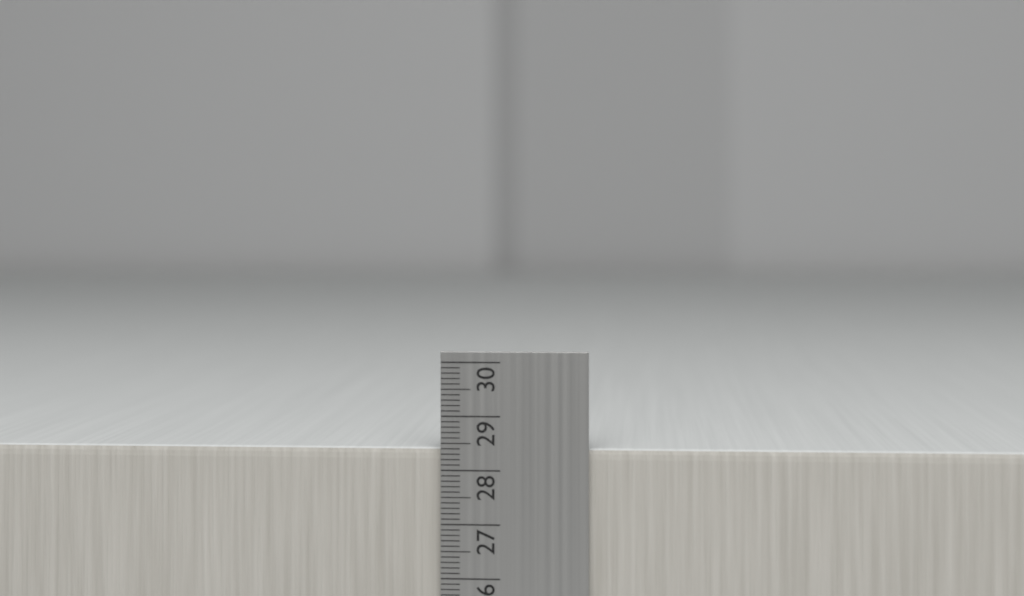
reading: 28.4 cm
